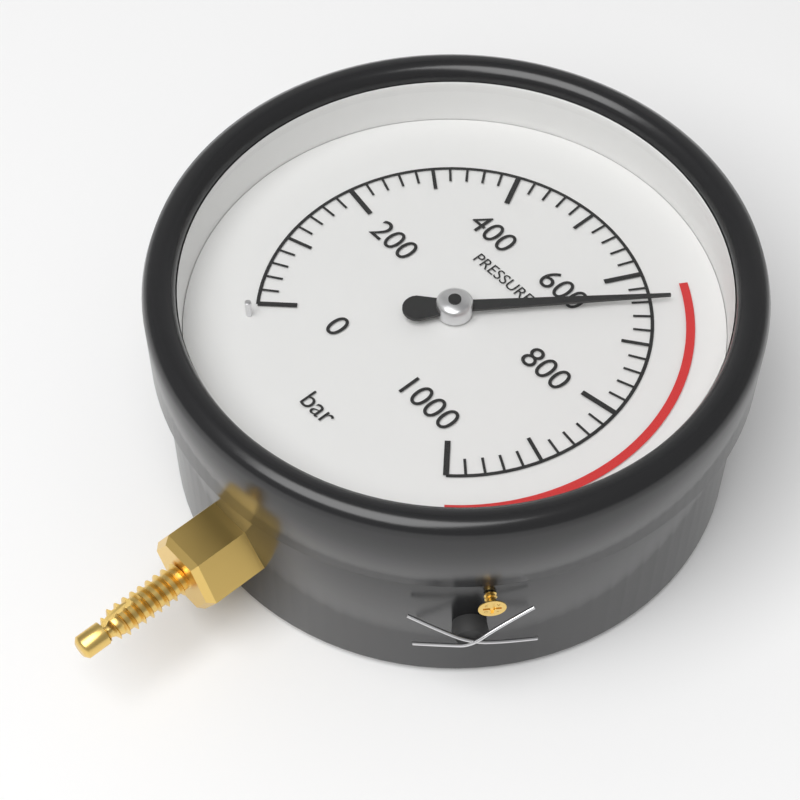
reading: 640 bar
